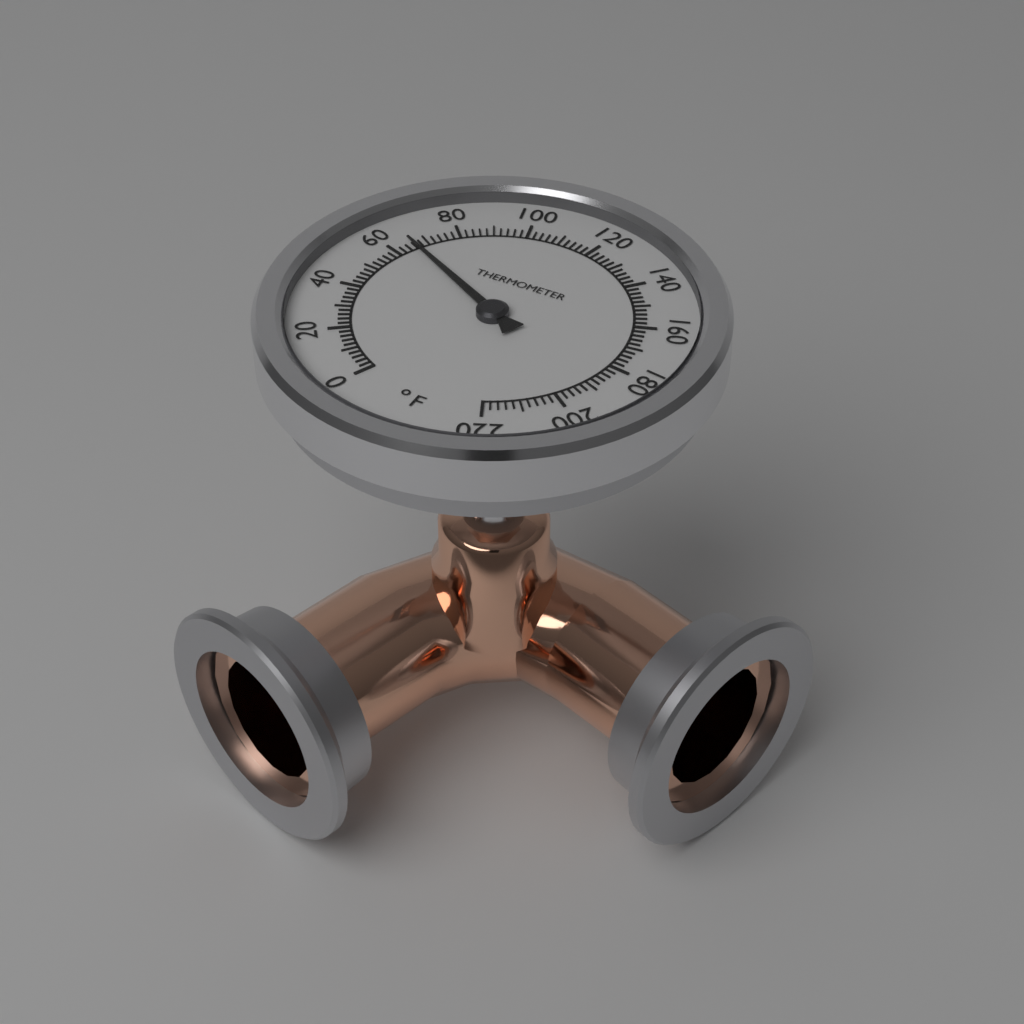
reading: 66 °F
